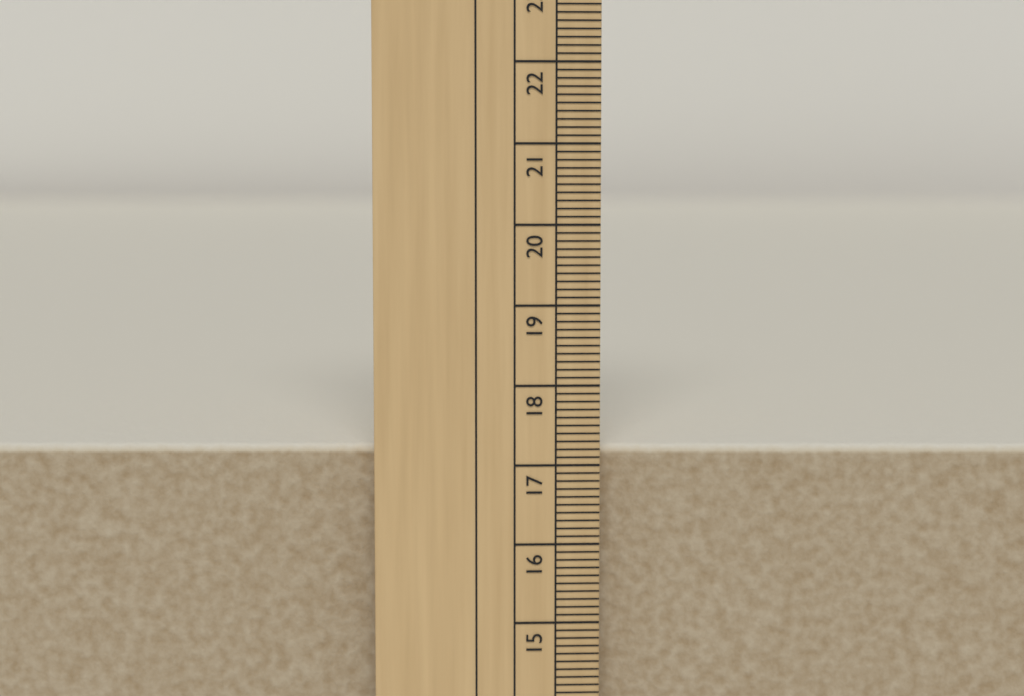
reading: 17.2 cm
